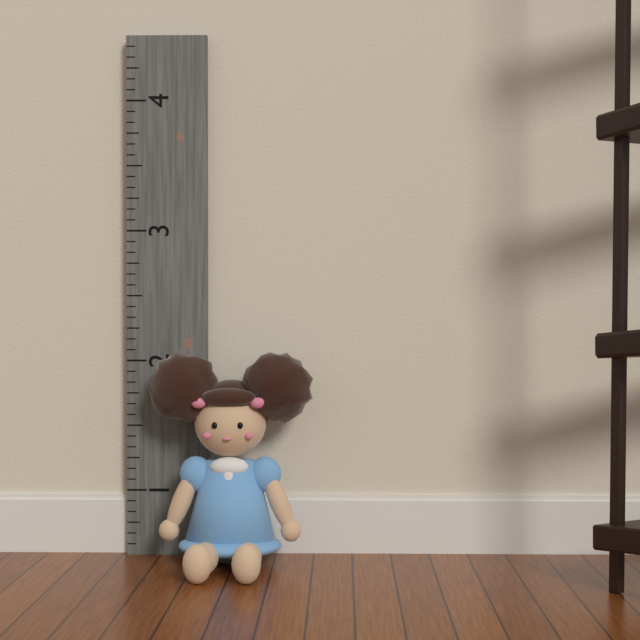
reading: 2.083333 (no unit)
